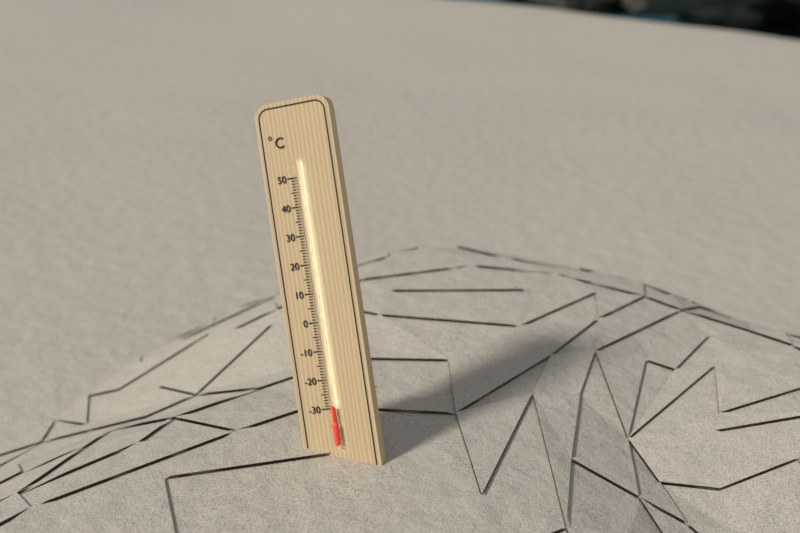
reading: -29 °C
